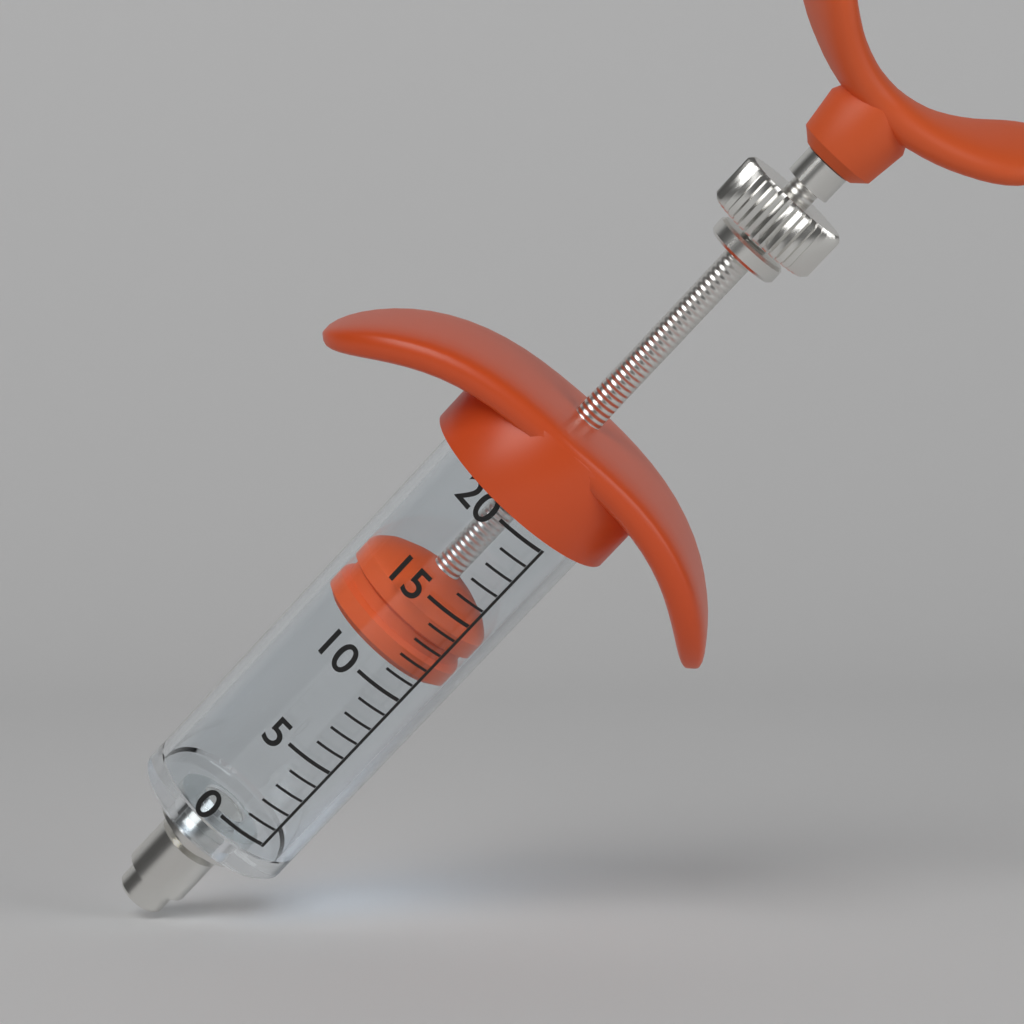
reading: 11 (no unit)
